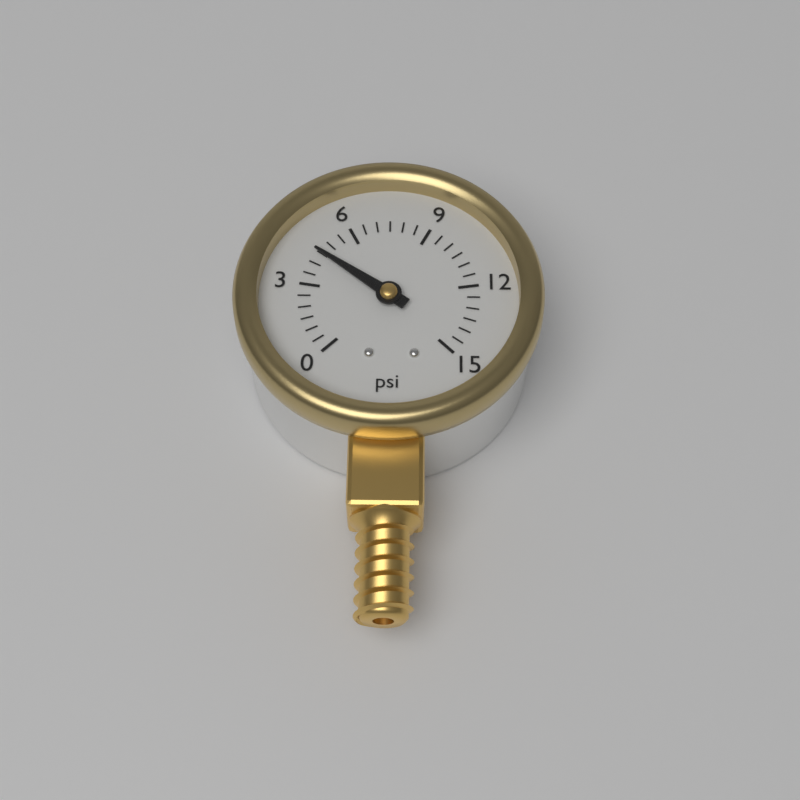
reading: 4.5 psi
